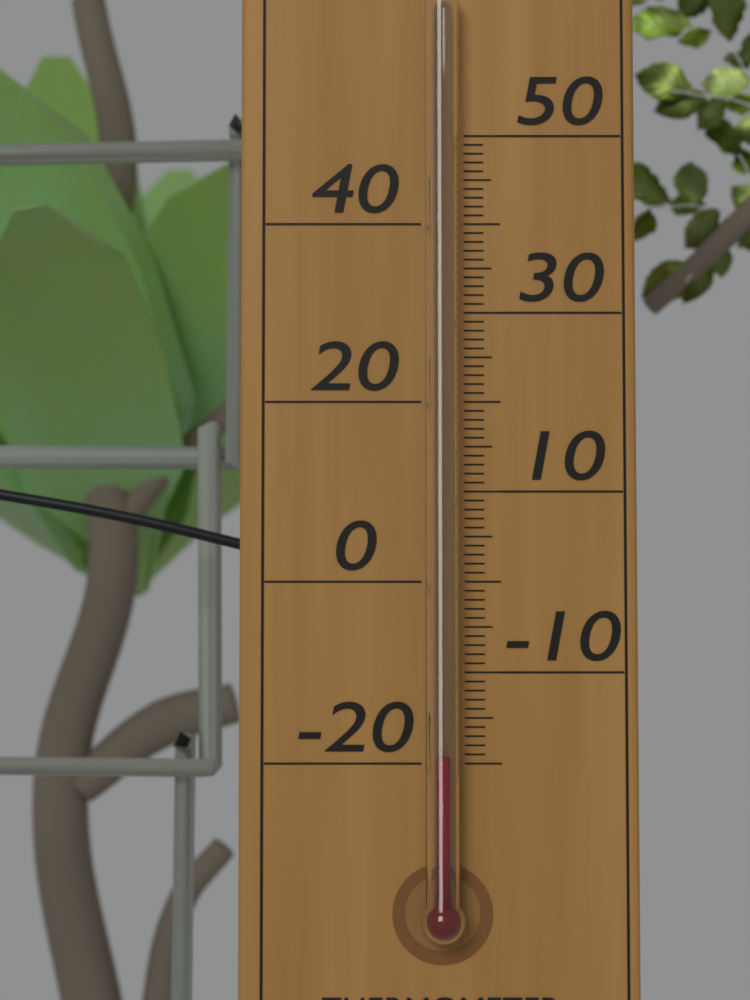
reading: -19 °C
